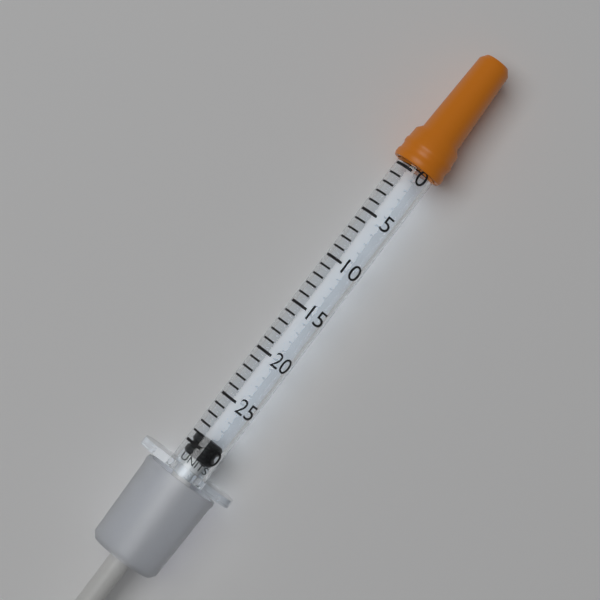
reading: 29 units
